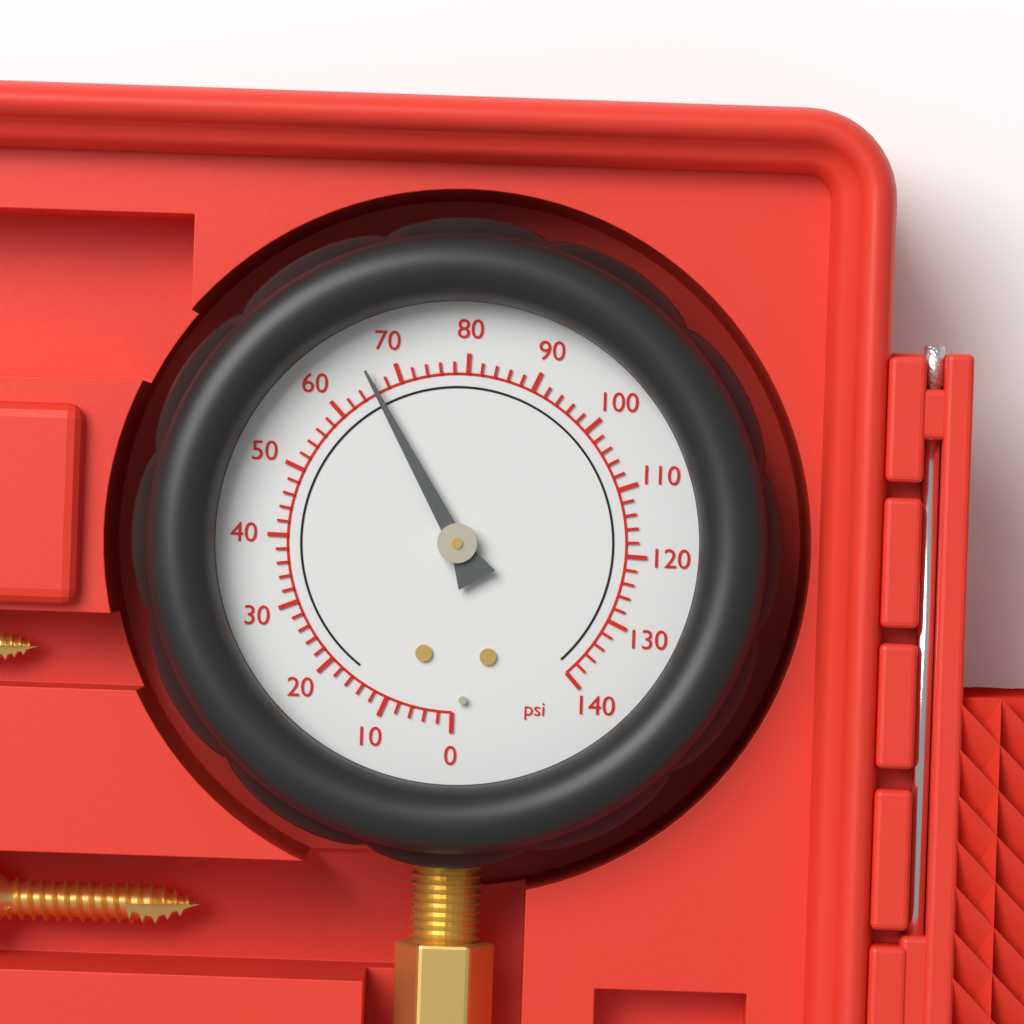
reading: 66 psi
